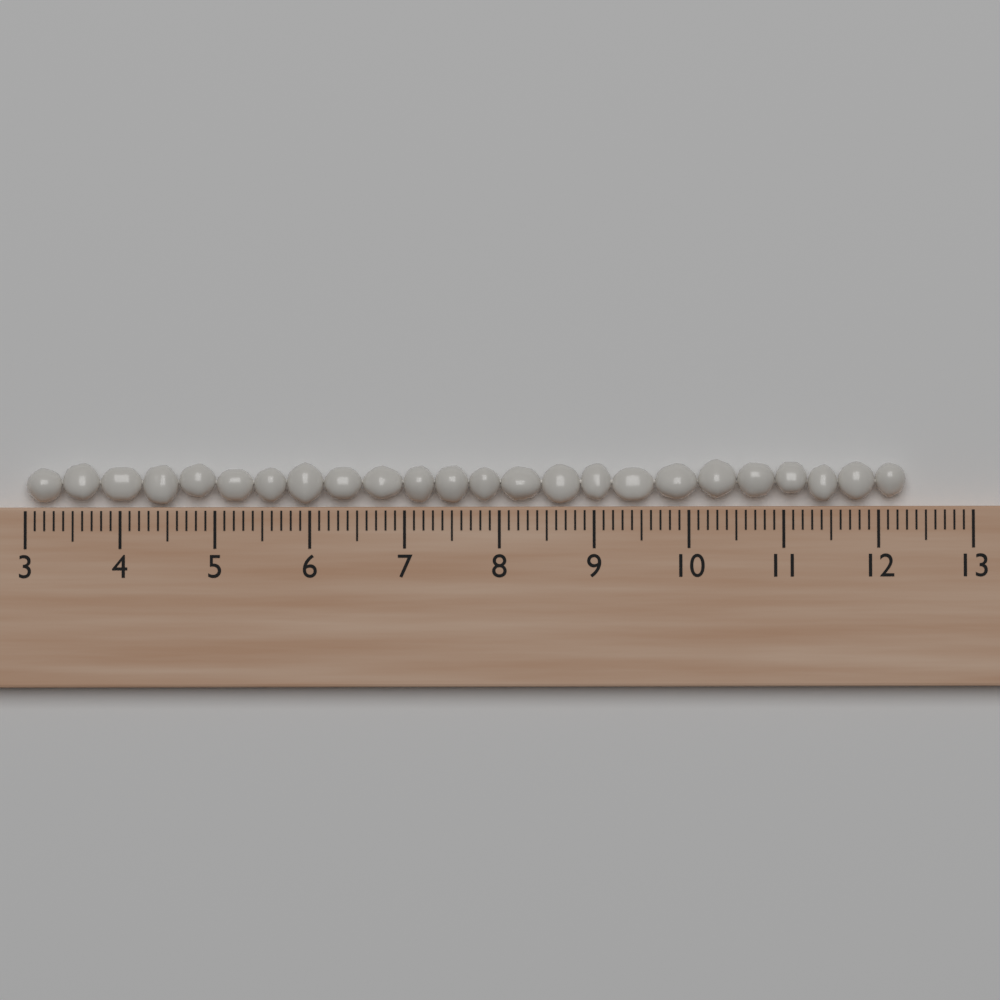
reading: 12.3 (no unit)
